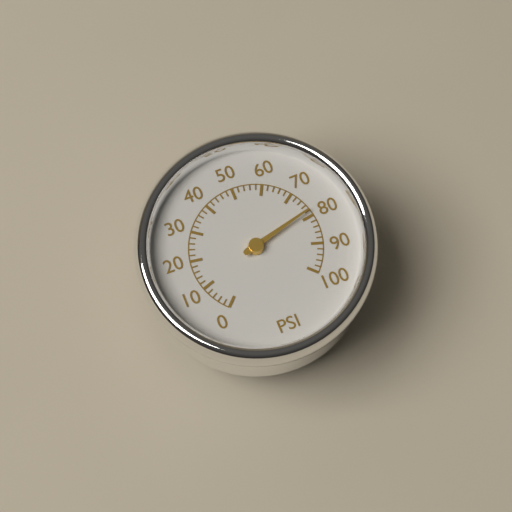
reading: 78 psi
